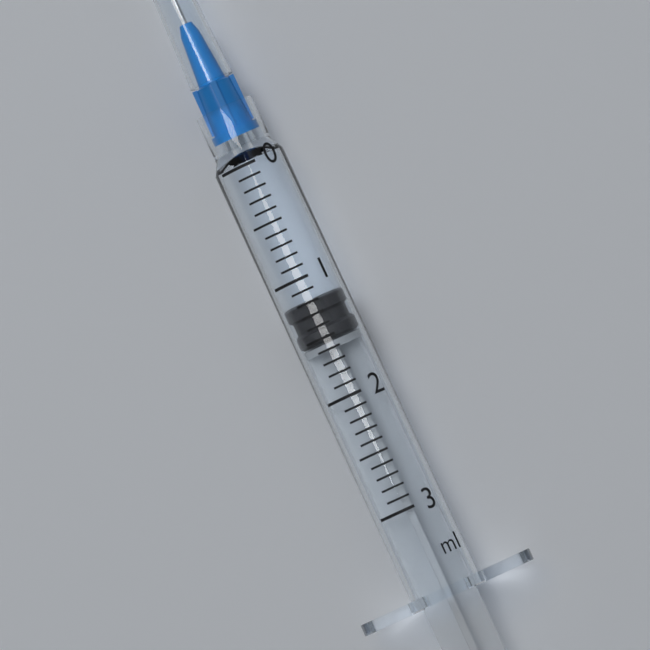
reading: 1.2 ml
